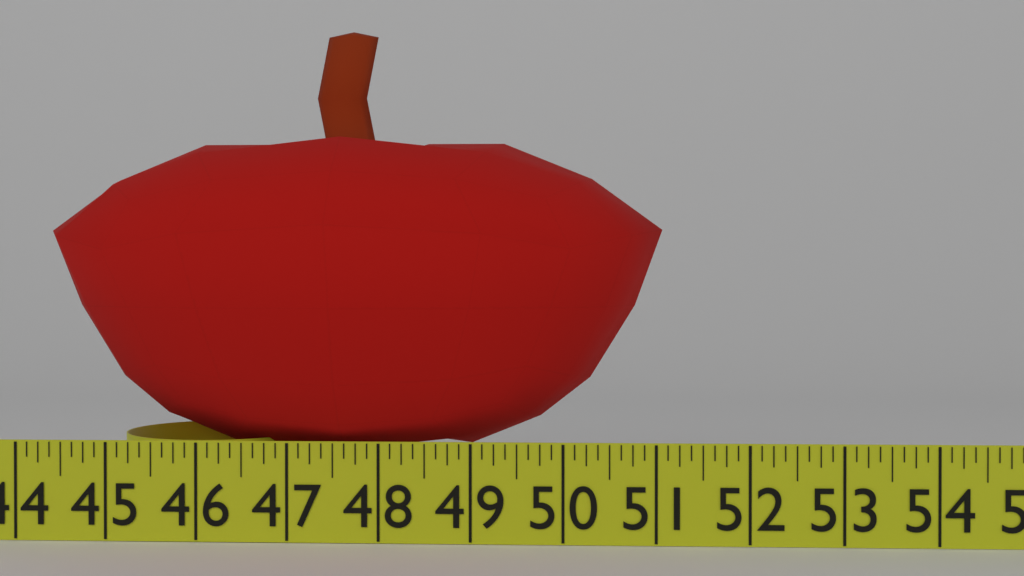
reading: 51.125 in
